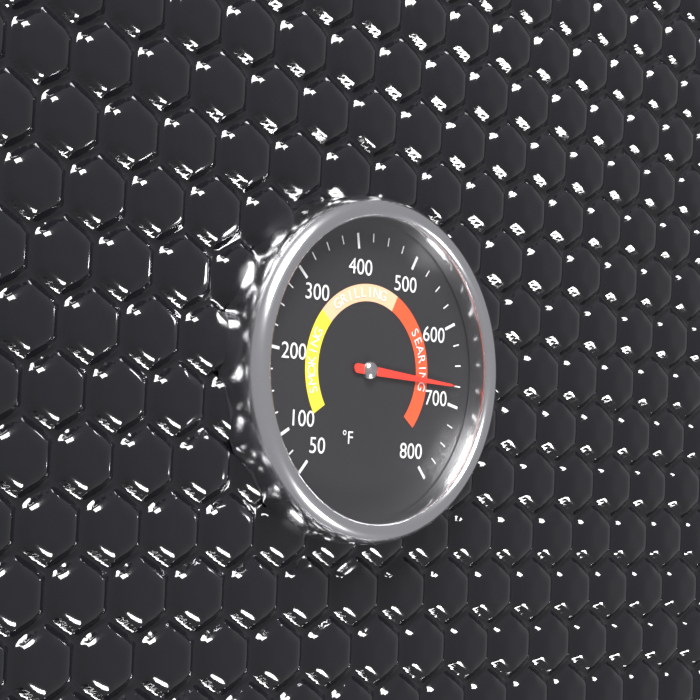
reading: 675 °F
